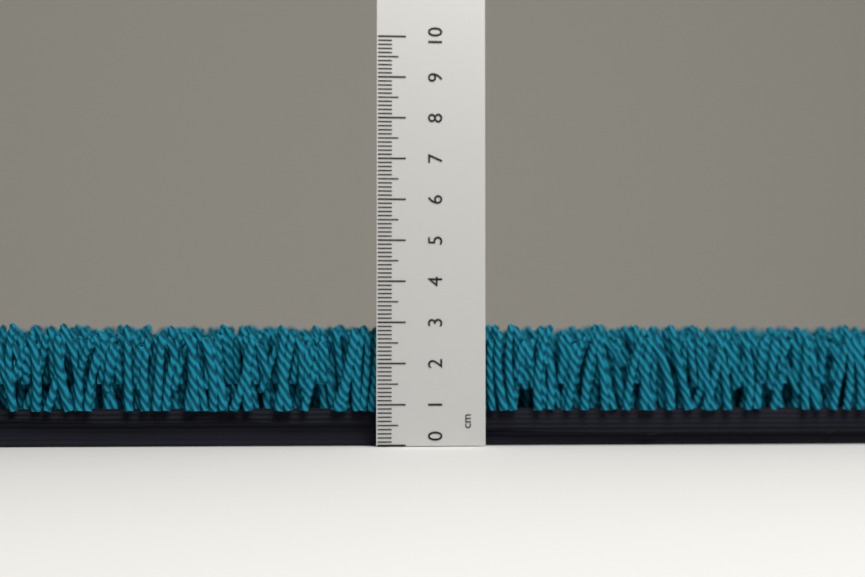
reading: 3.0 cm
